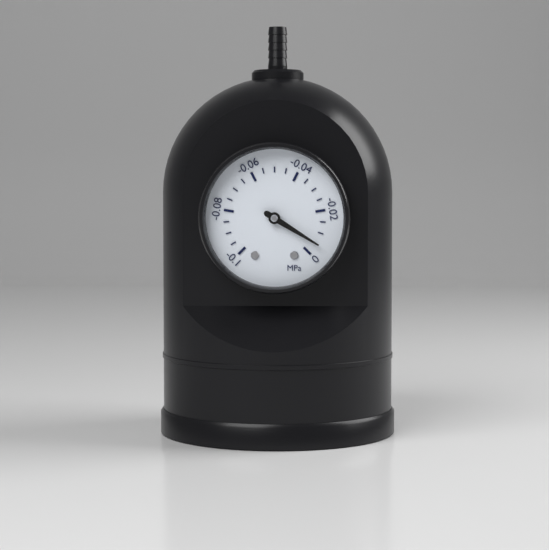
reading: -0.005 MPa
